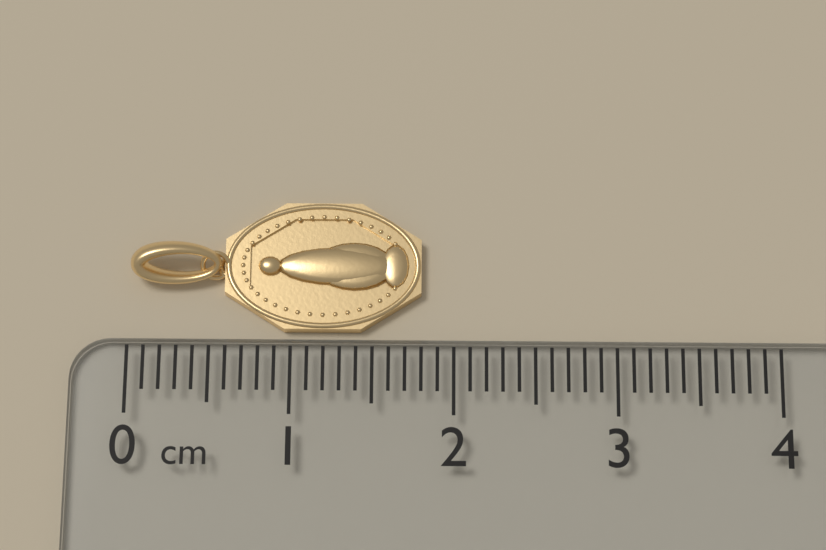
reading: 1.8 cm
